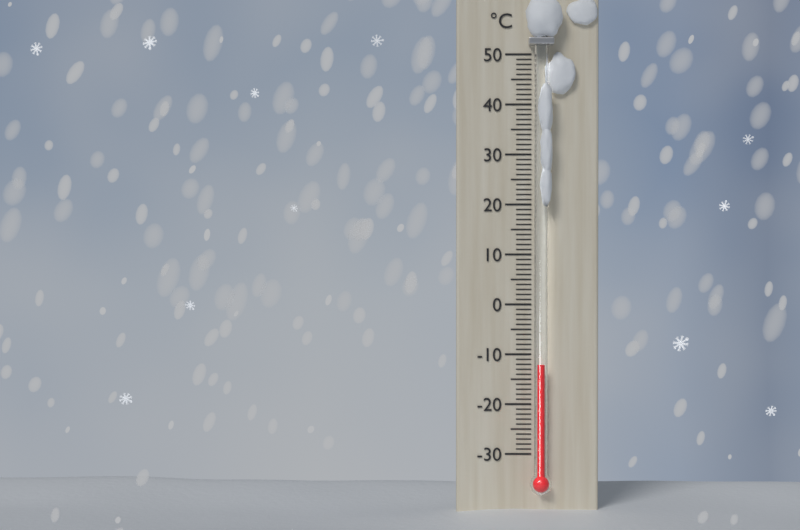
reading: -12 °C
